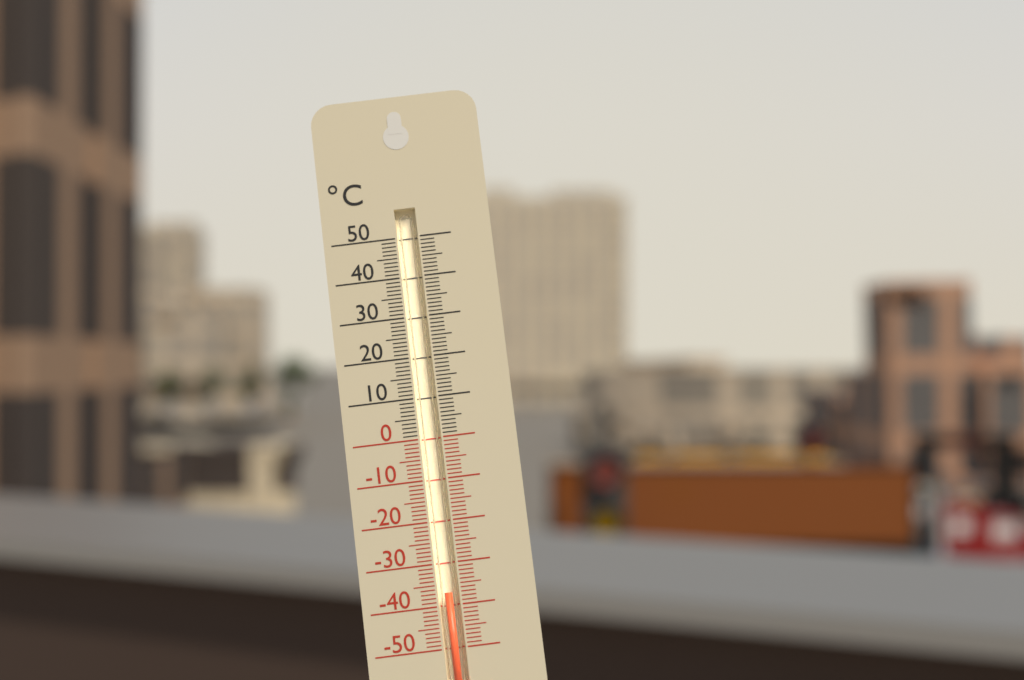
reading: -37 °C
